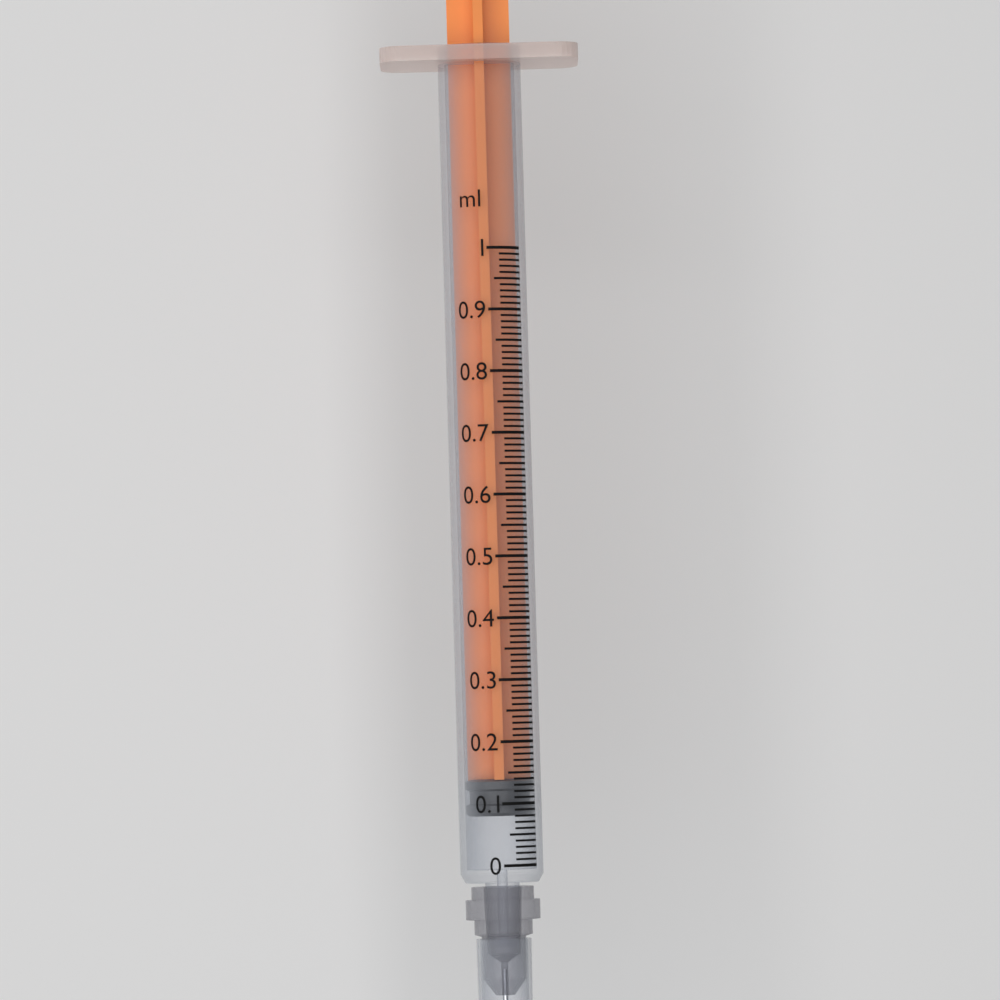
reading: 0.08 ml
